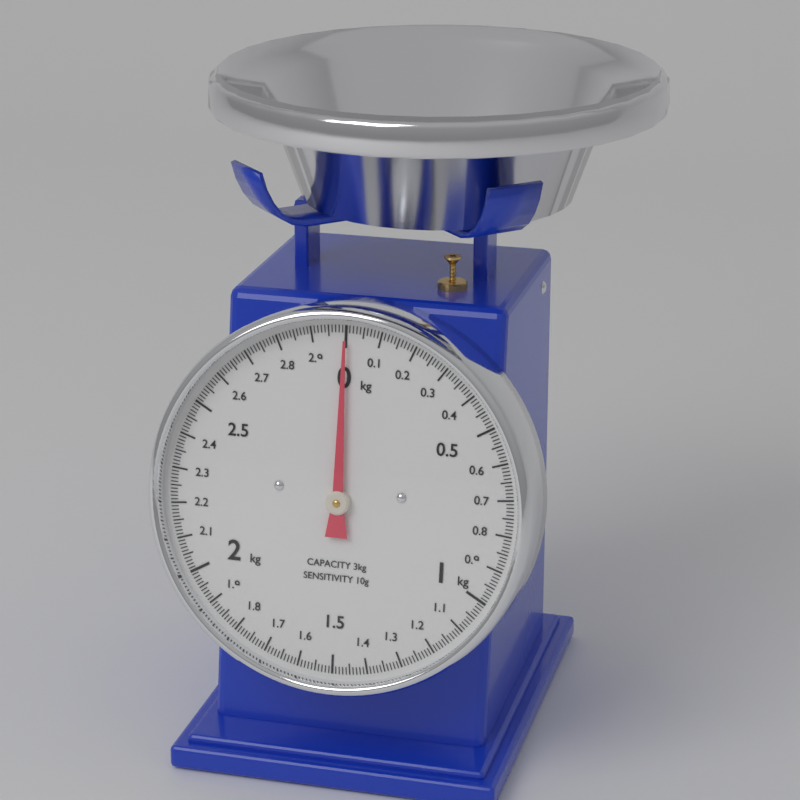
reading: 0.00 kg
